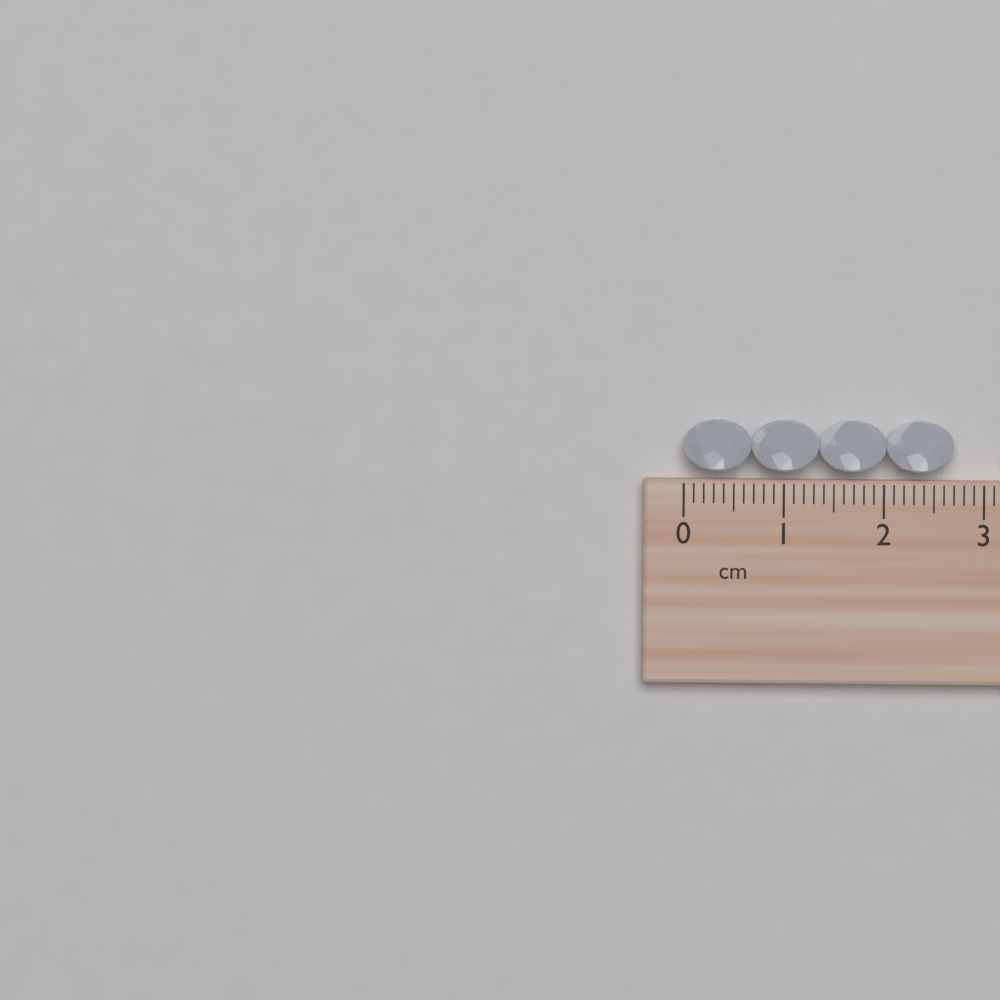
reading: 2.7 cm
